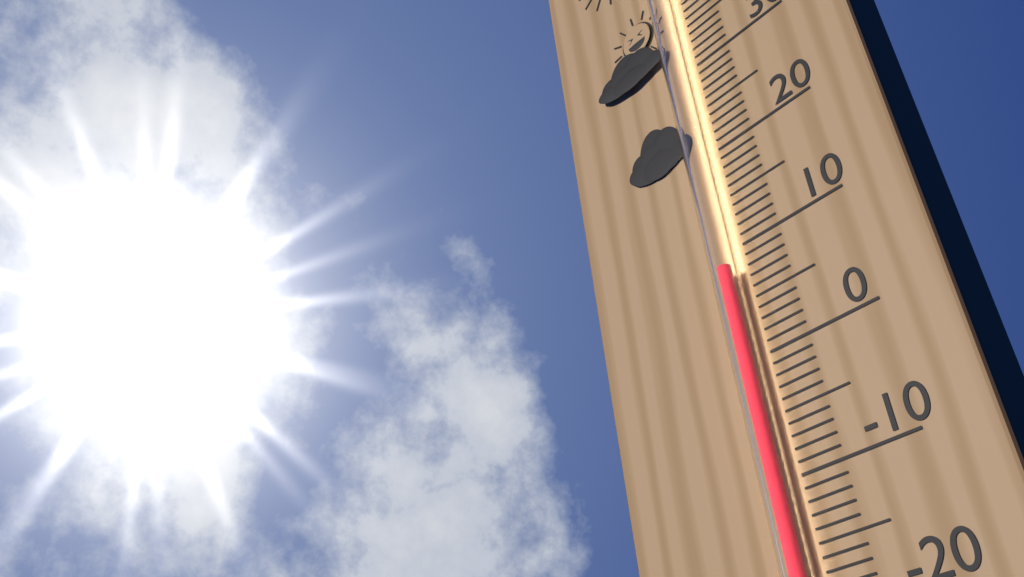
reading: 8 °C
